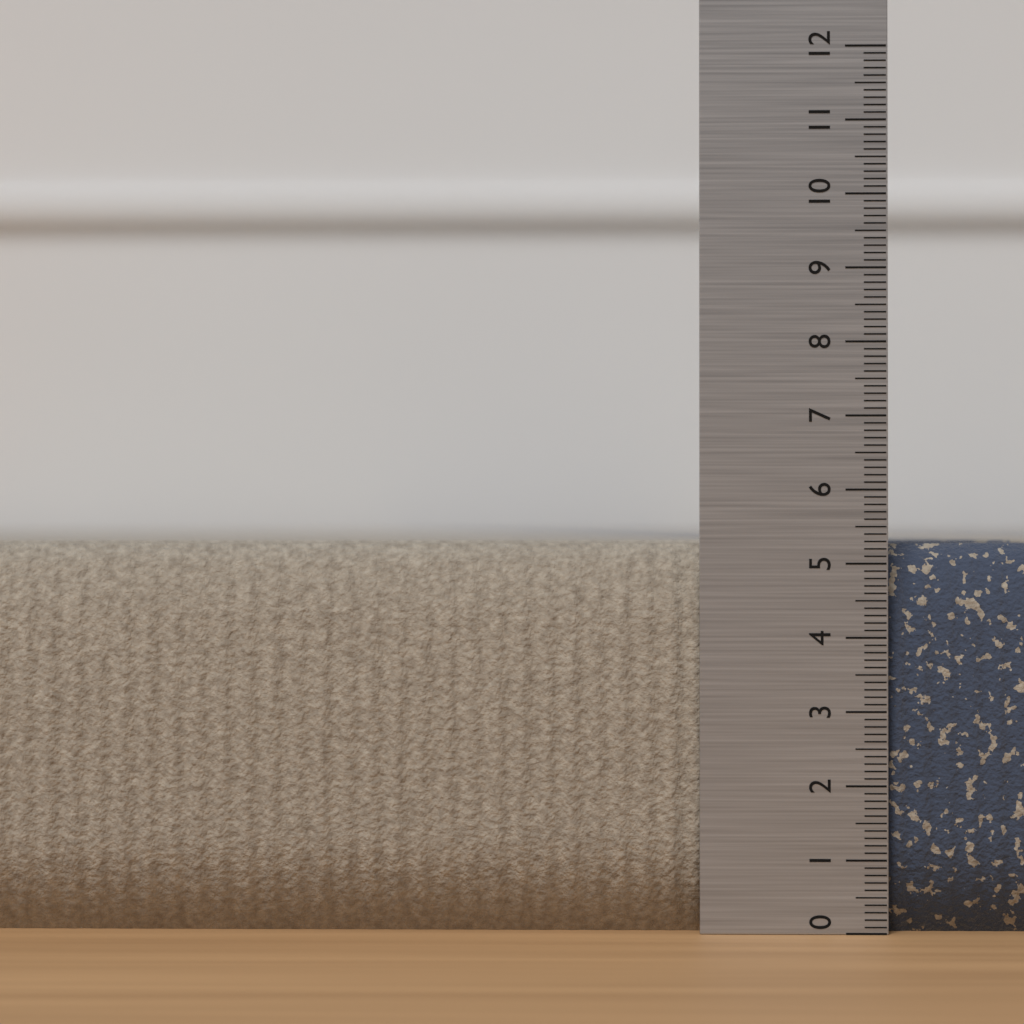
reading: 5.3 (no unit)
